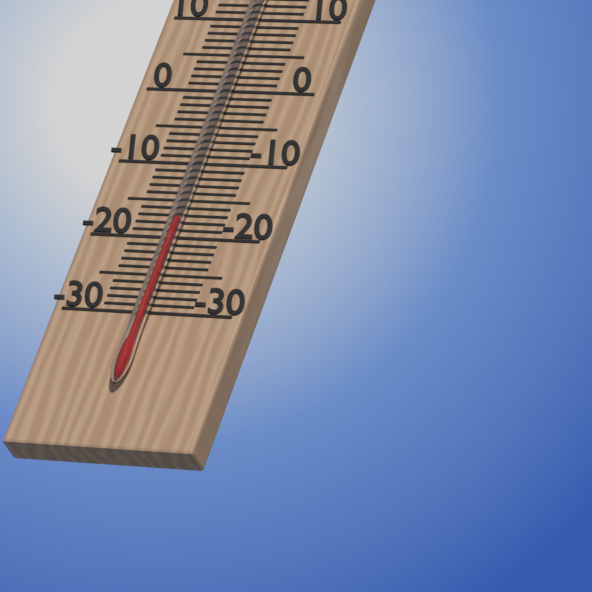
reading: -18 °C
